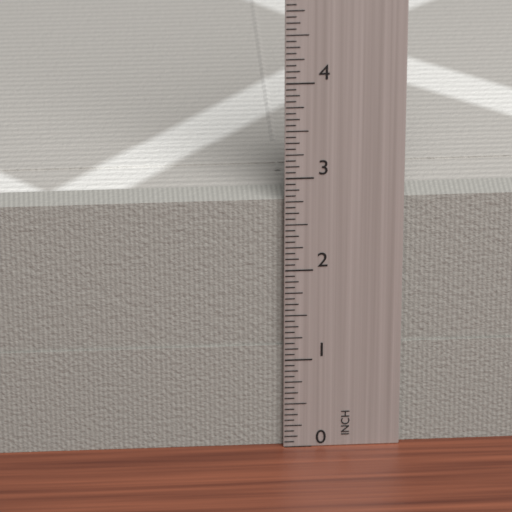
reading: 2.7500 in
